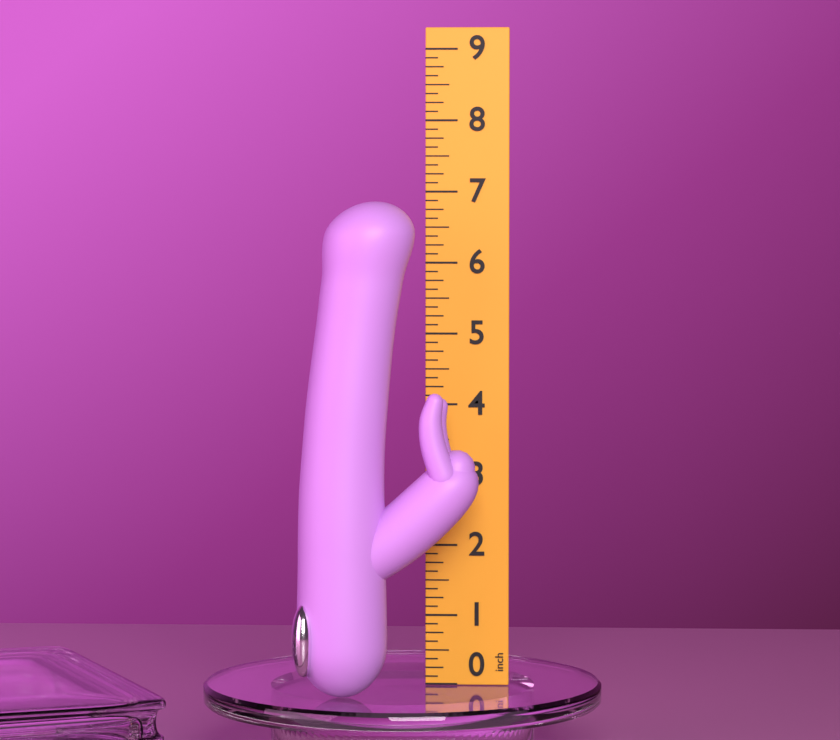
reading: 6.875 inch
